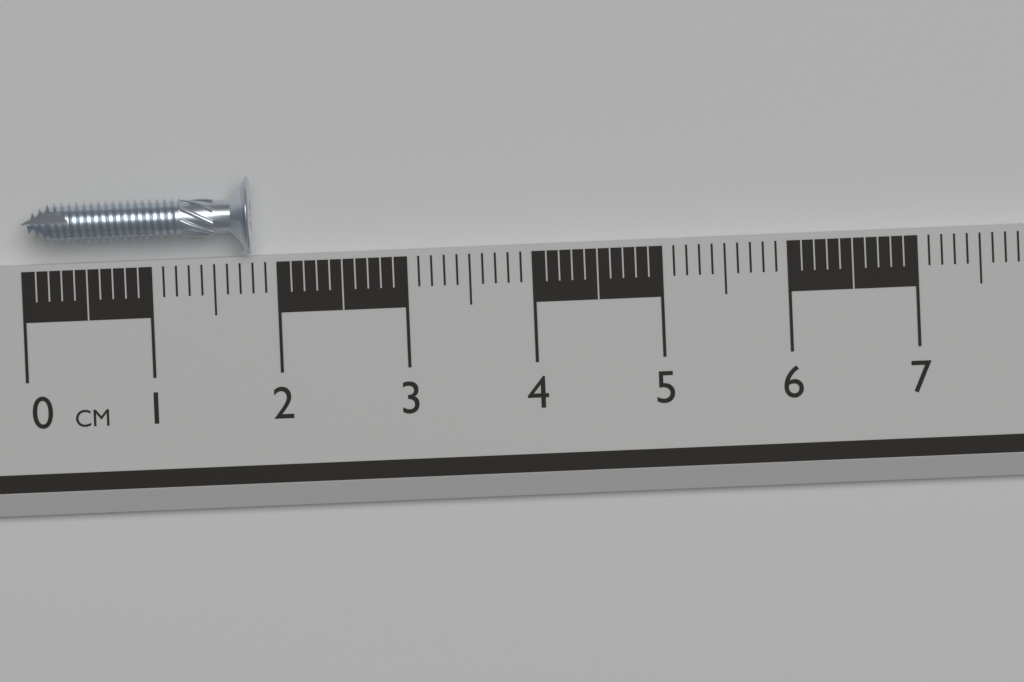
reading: 1.8 cm
